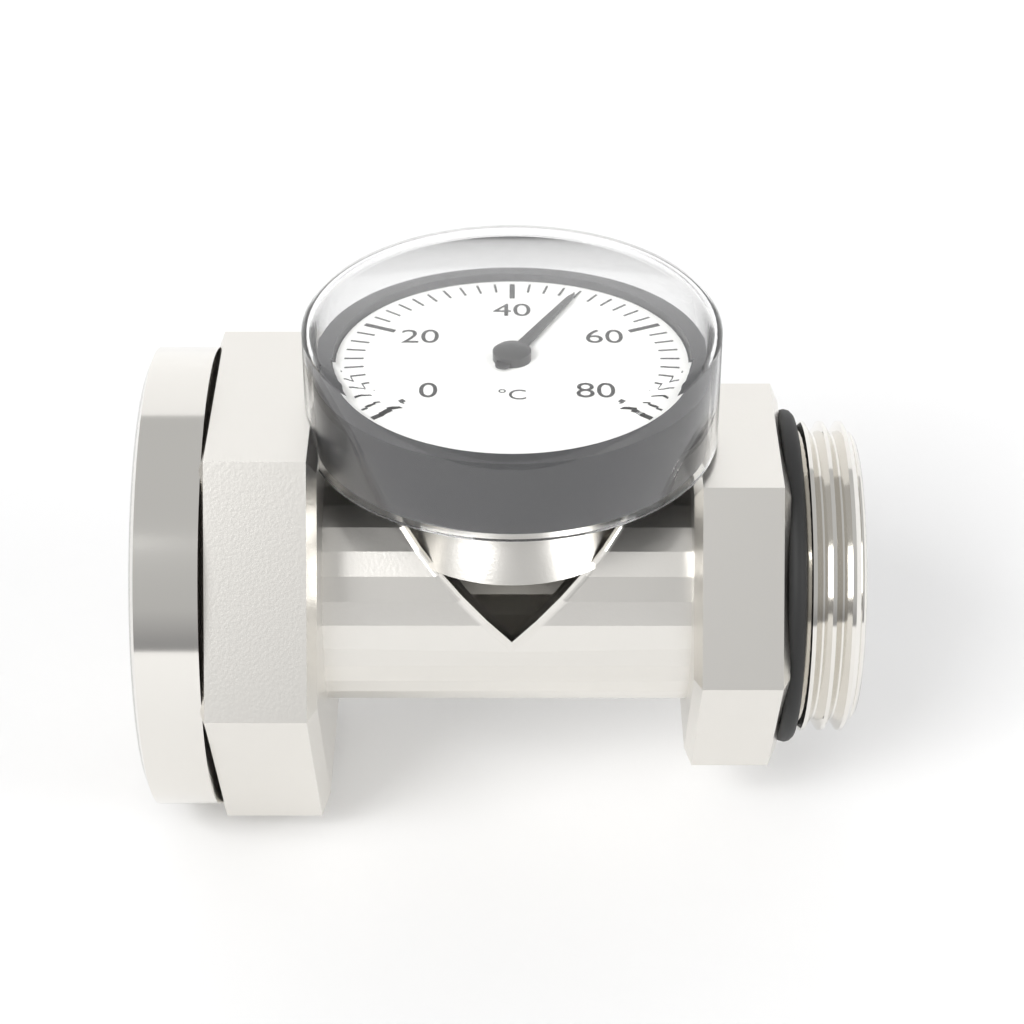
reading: 48 °C
